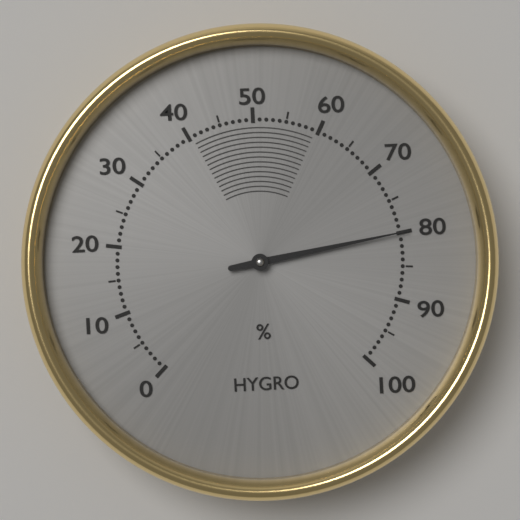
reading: 80 %
